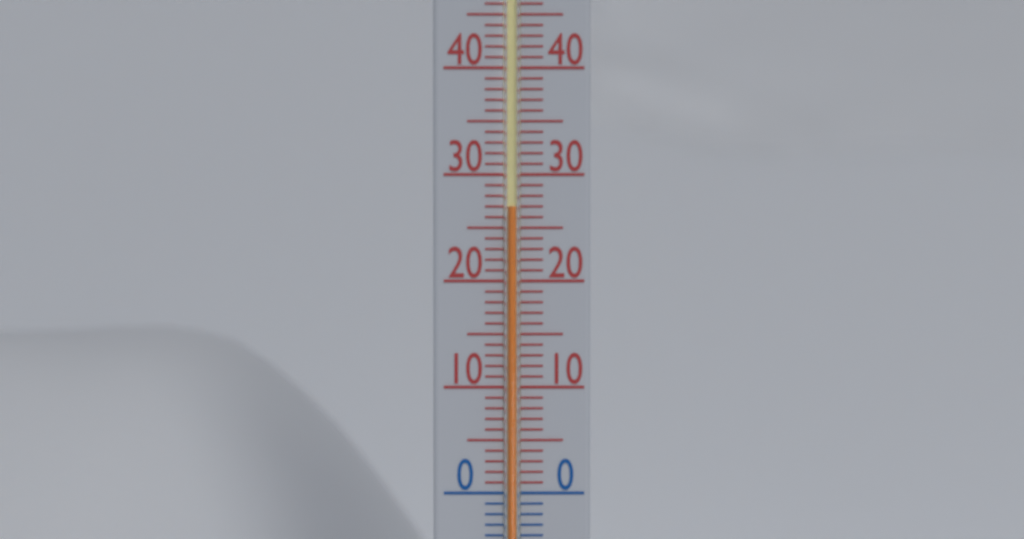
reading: 27 °C
